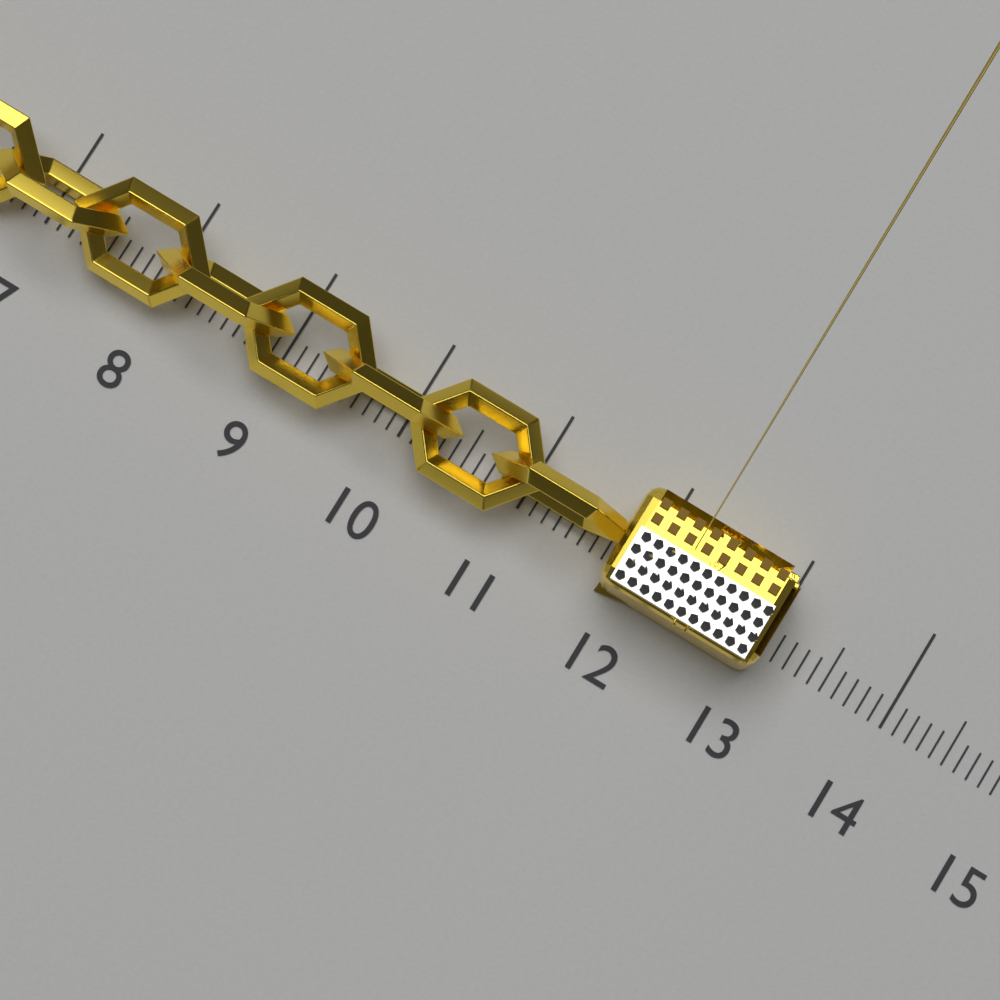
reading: 13.0 (no unit)
